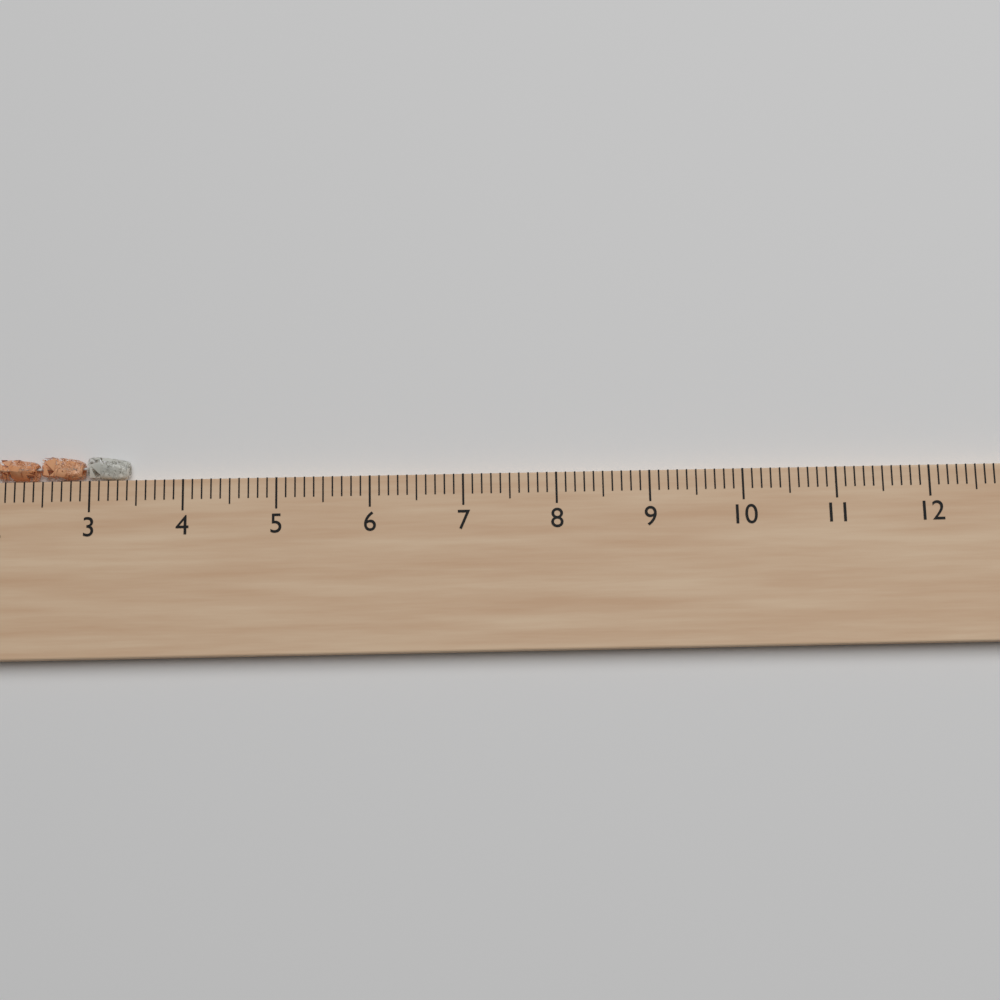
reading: 3.4 cm
